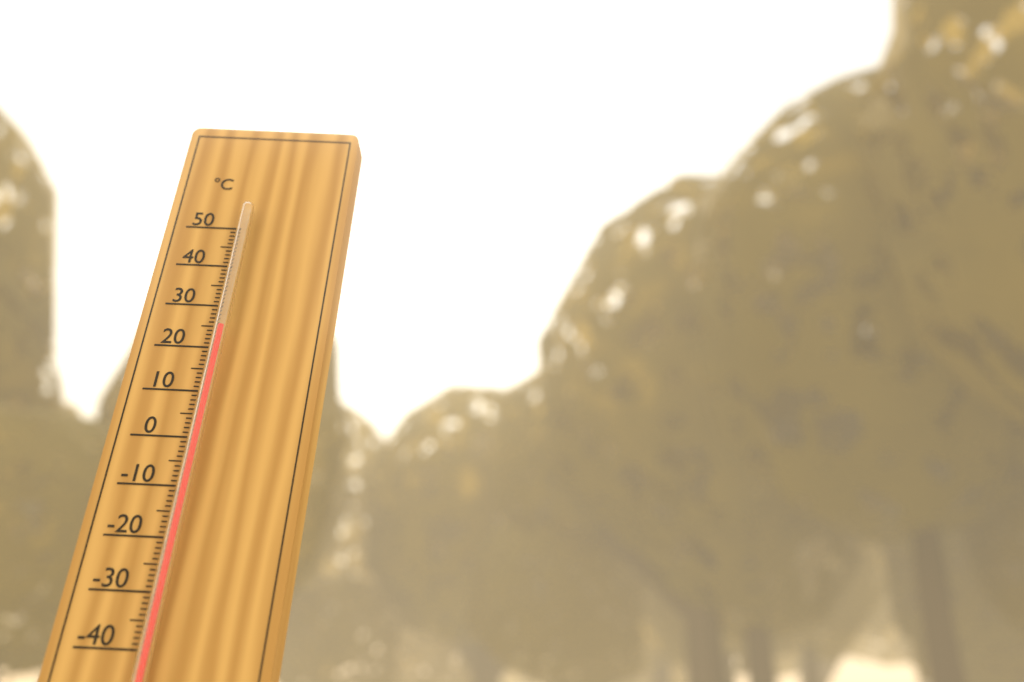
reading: 24 °C
